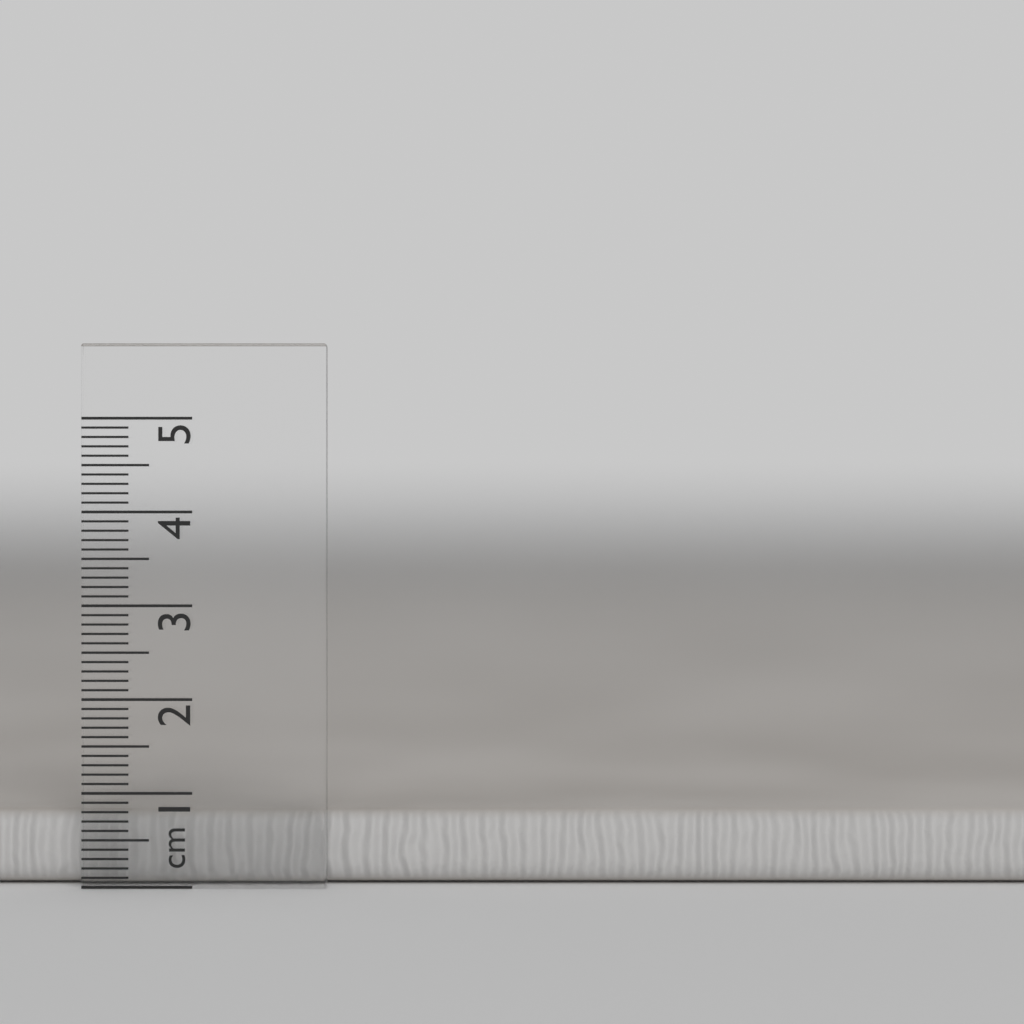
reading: 0.8 cm
